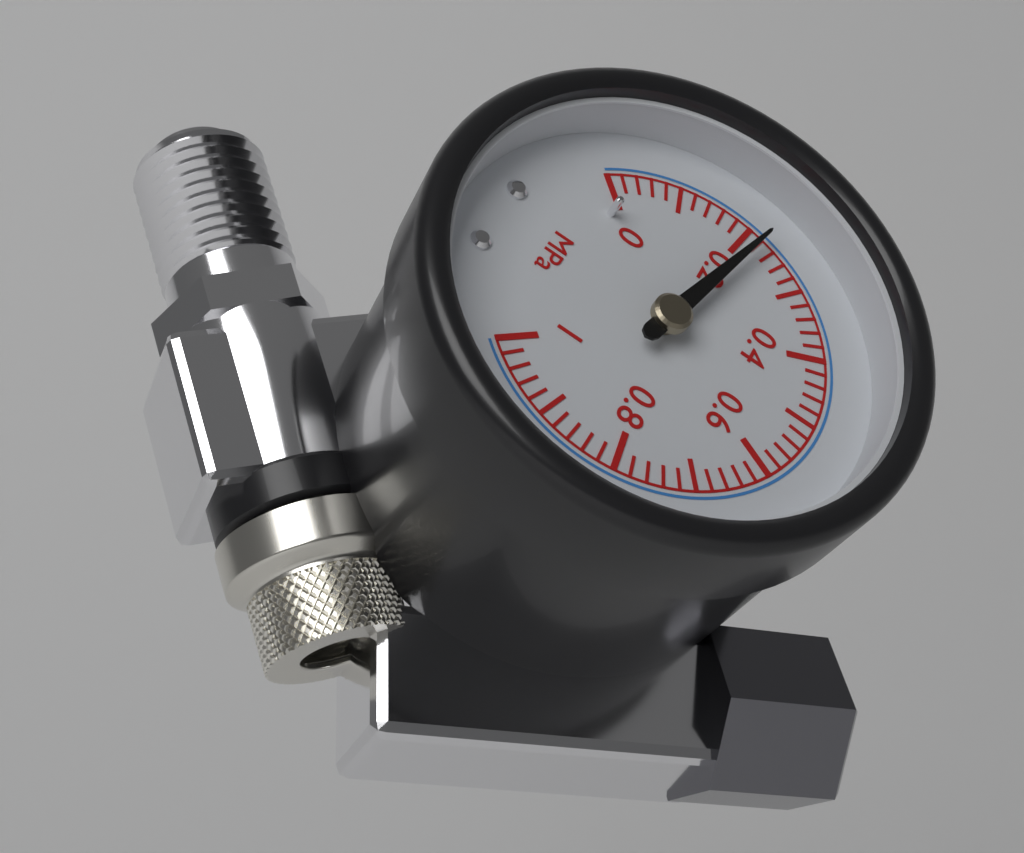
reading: 0.22 MPa
